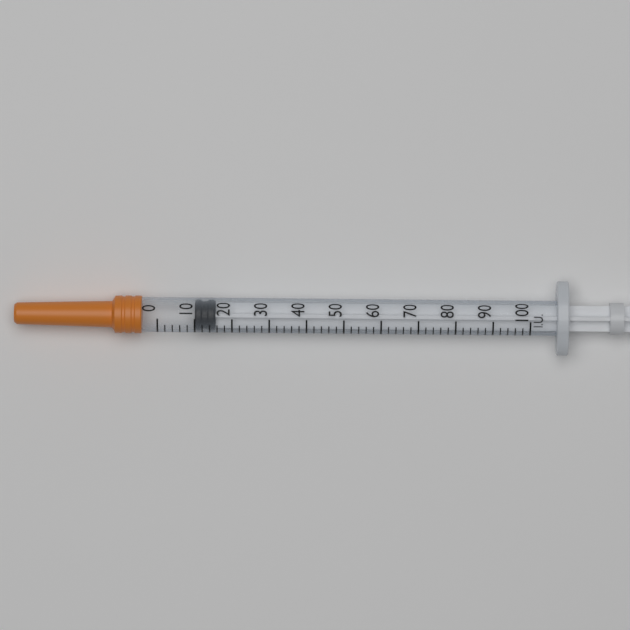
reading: 10 IU
